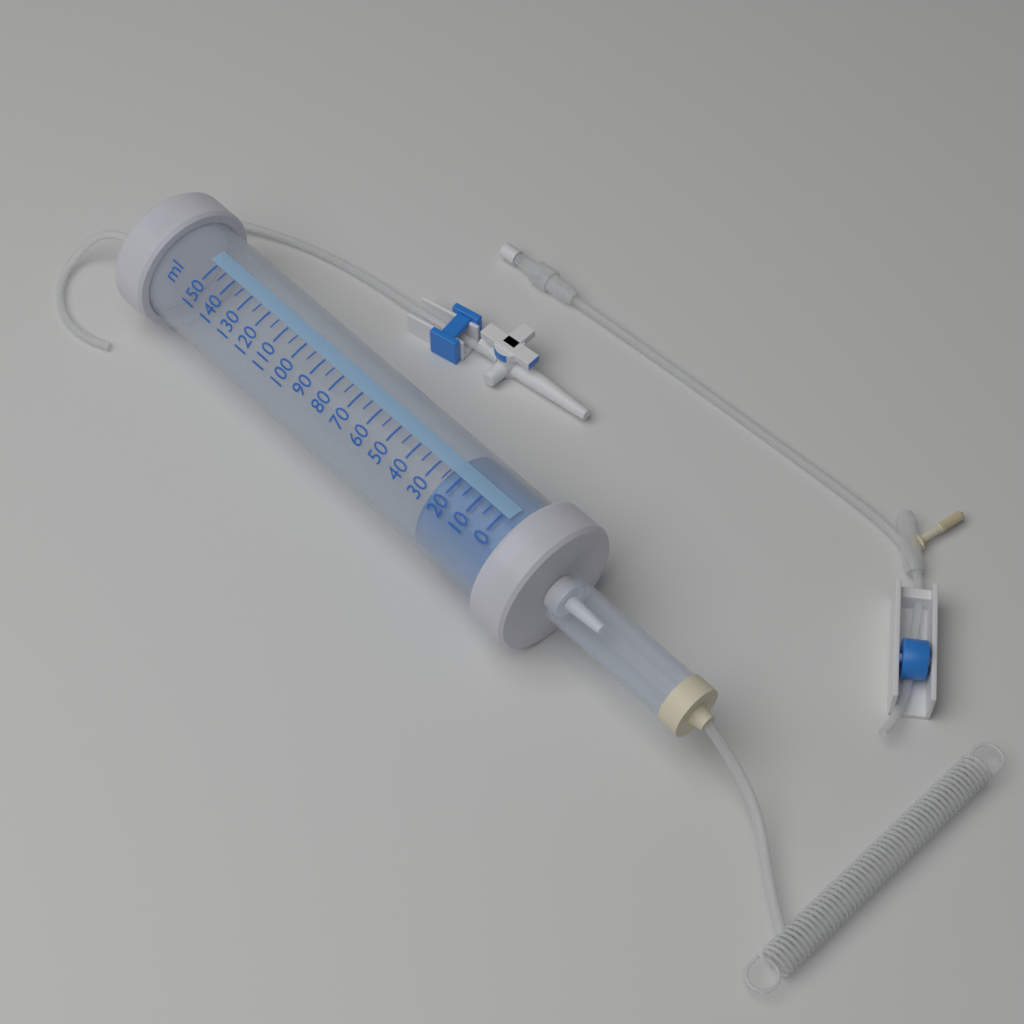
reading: 25 ml
